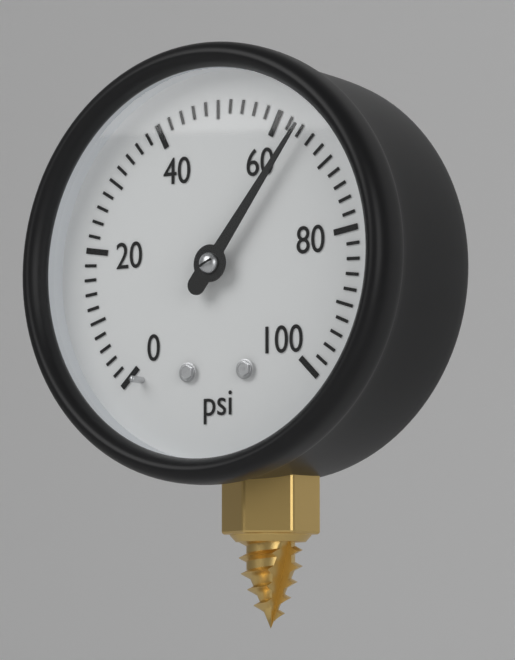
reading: 64 psi
